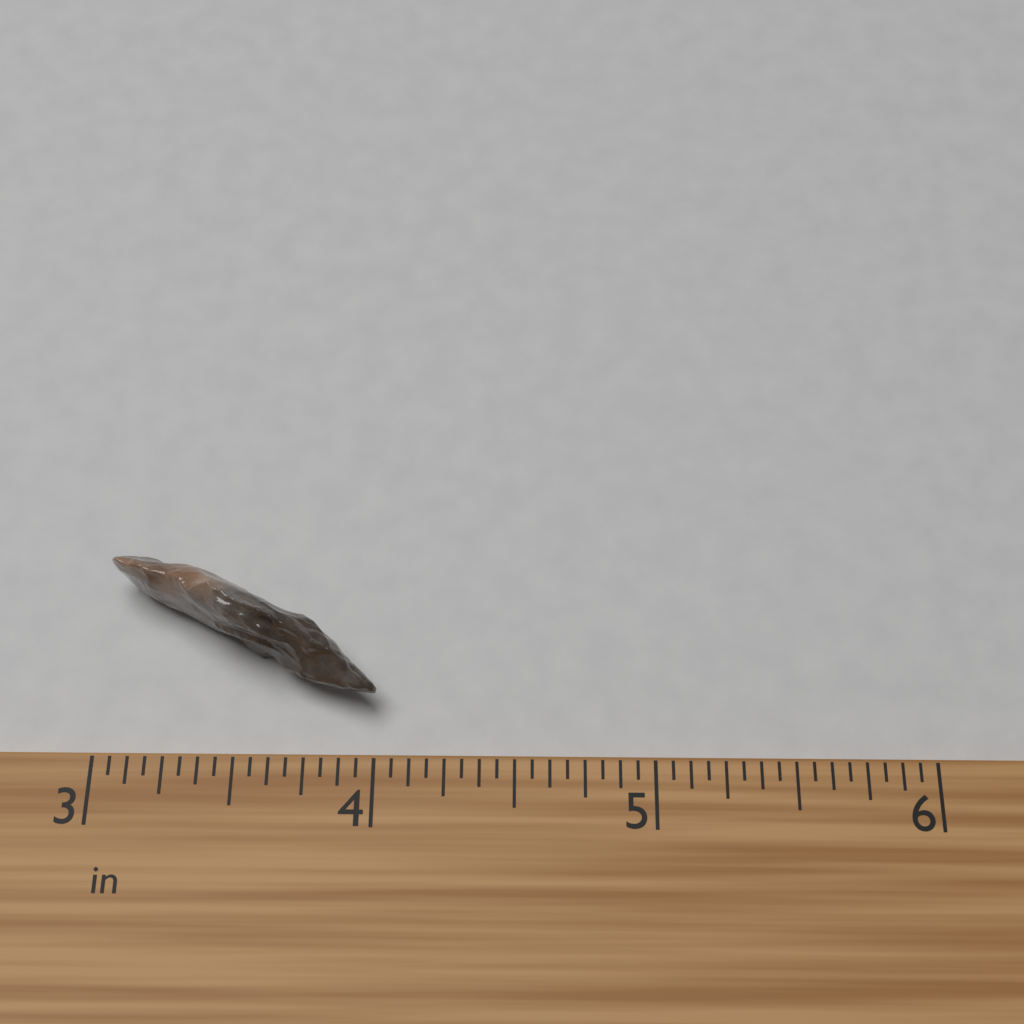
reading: 4.0000 in
